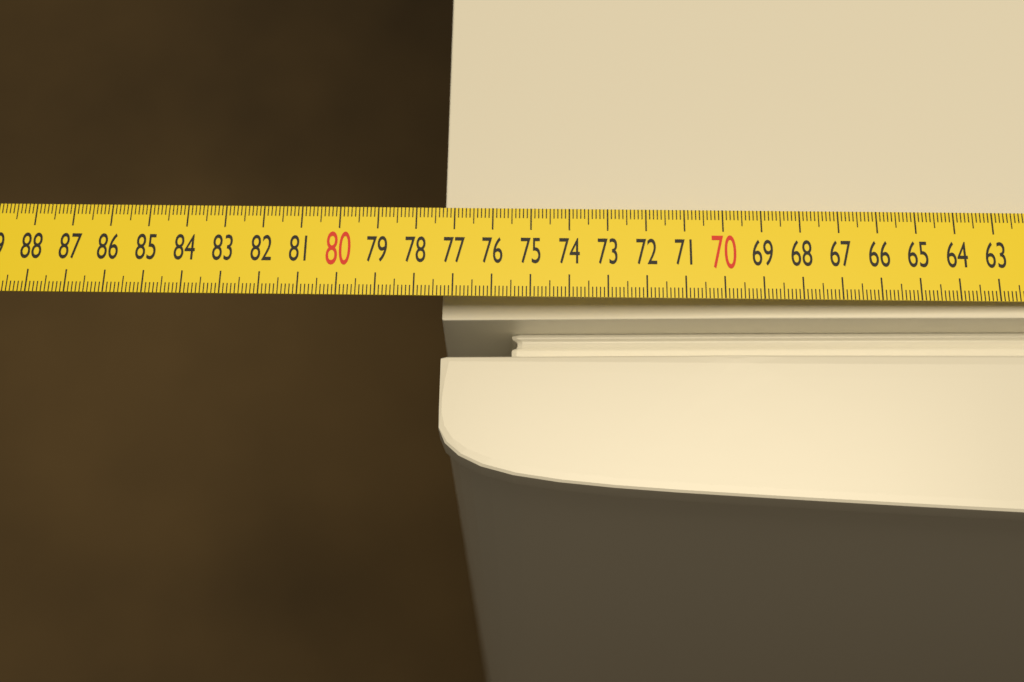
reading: 77.3 cm
